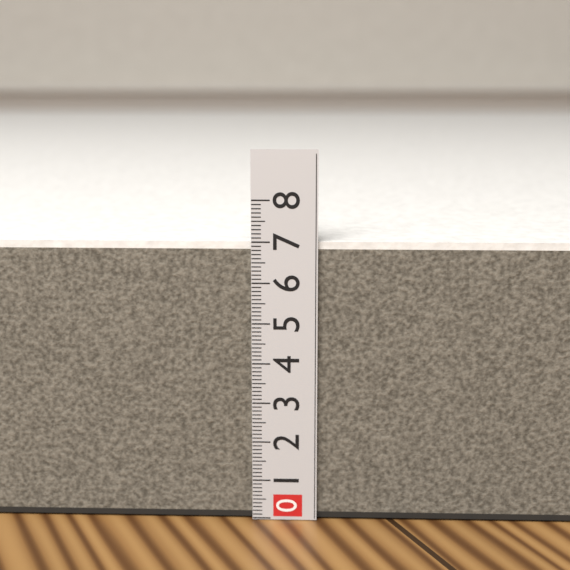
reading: 7.0 (no unit)
